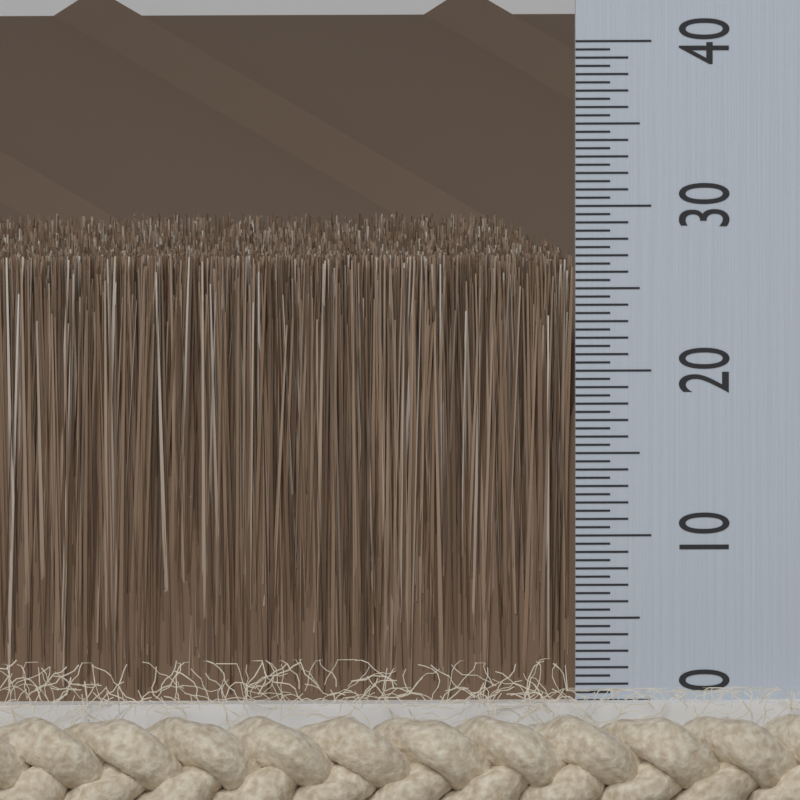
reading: 27.0 (no unit)
